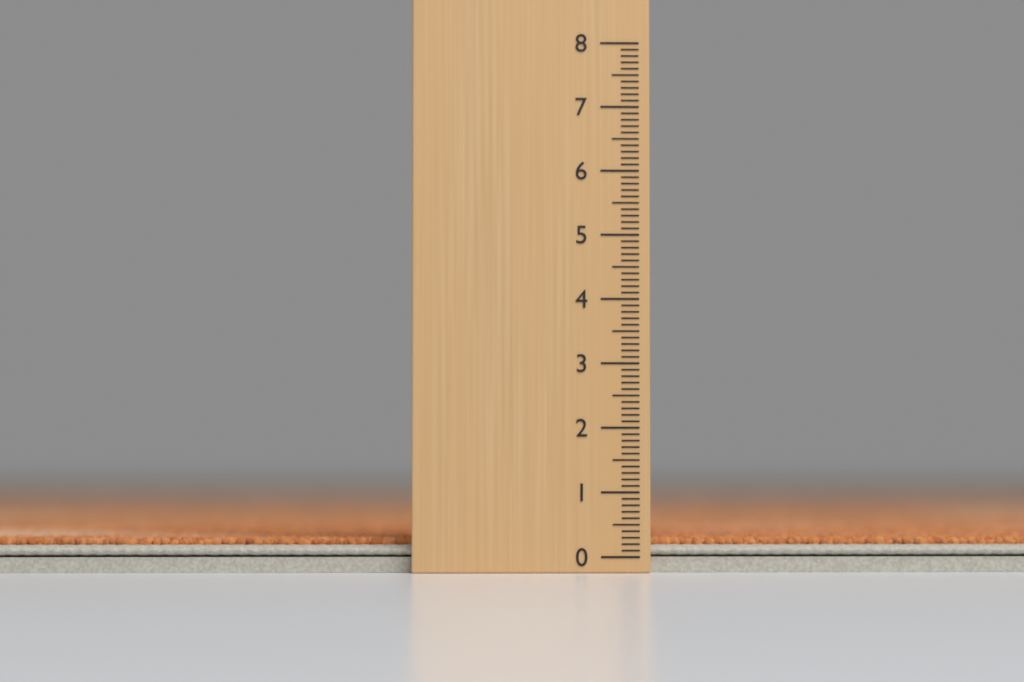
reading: 0.3 (no unit)
